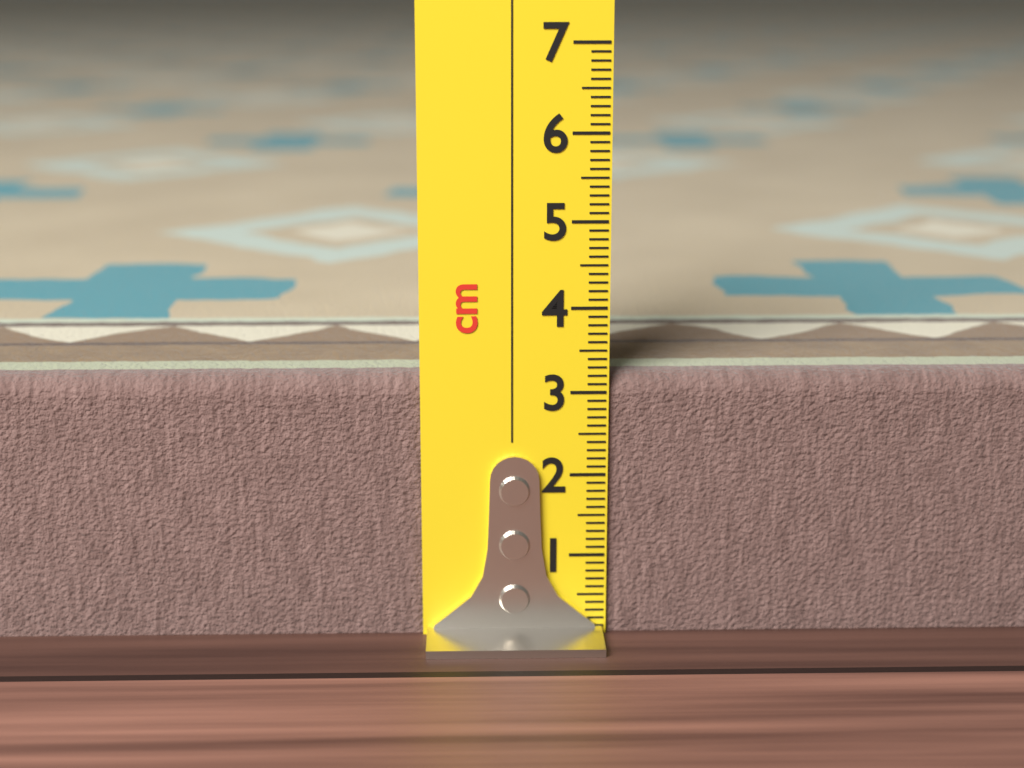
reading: 3.2 cm
